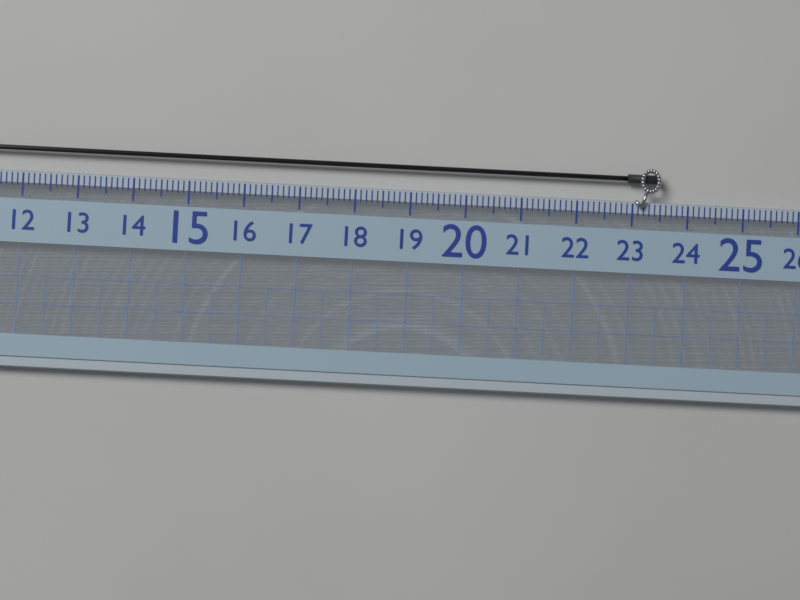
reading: 23.5 (no unit)
